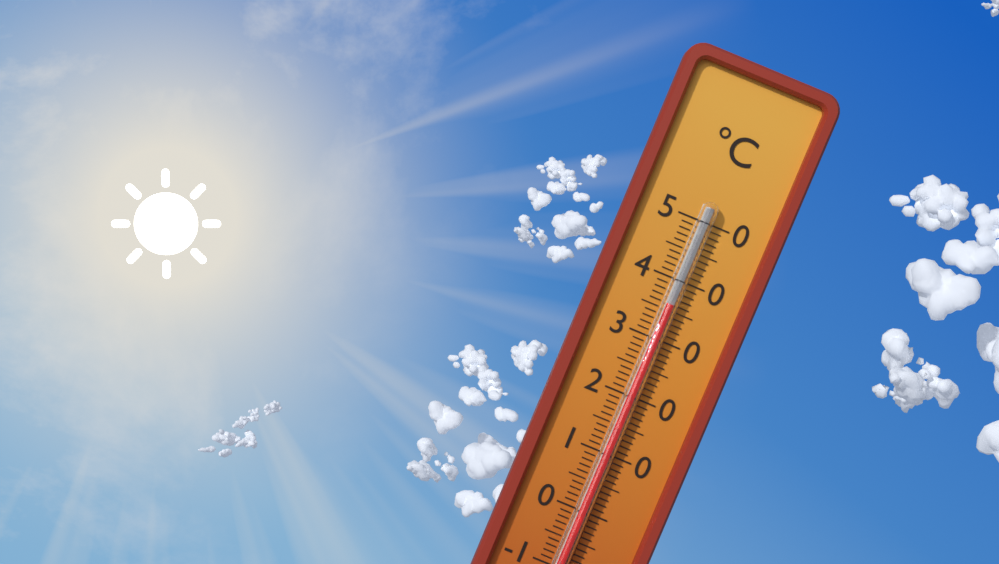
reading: 36 °C
